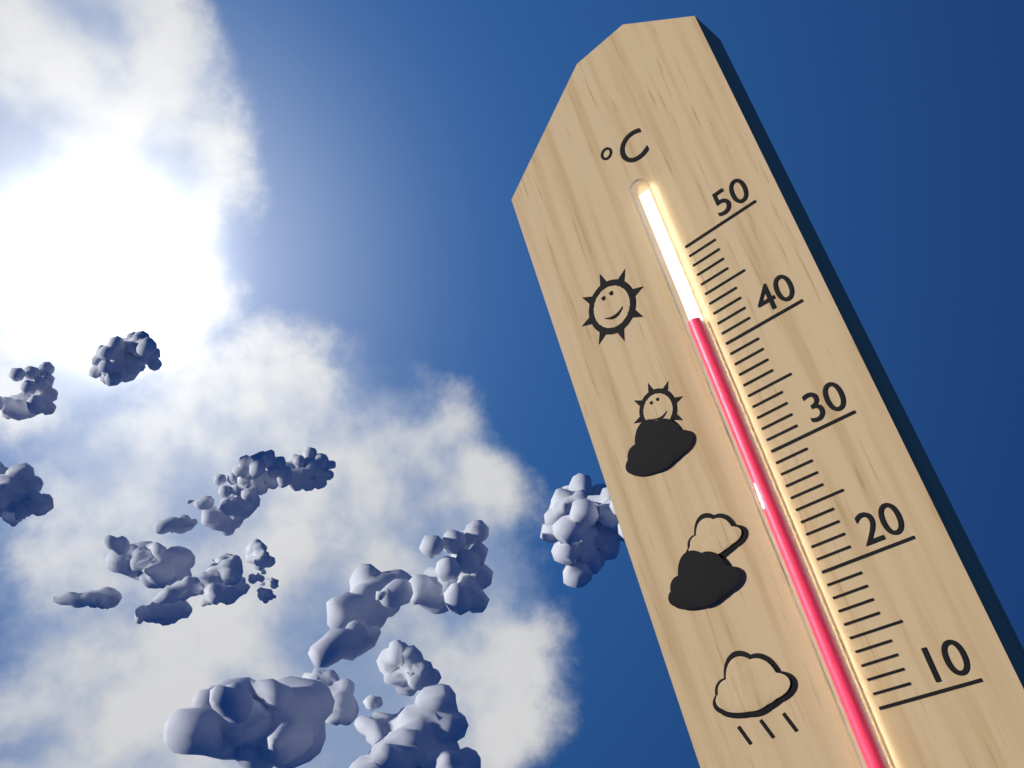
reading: 43 °C
